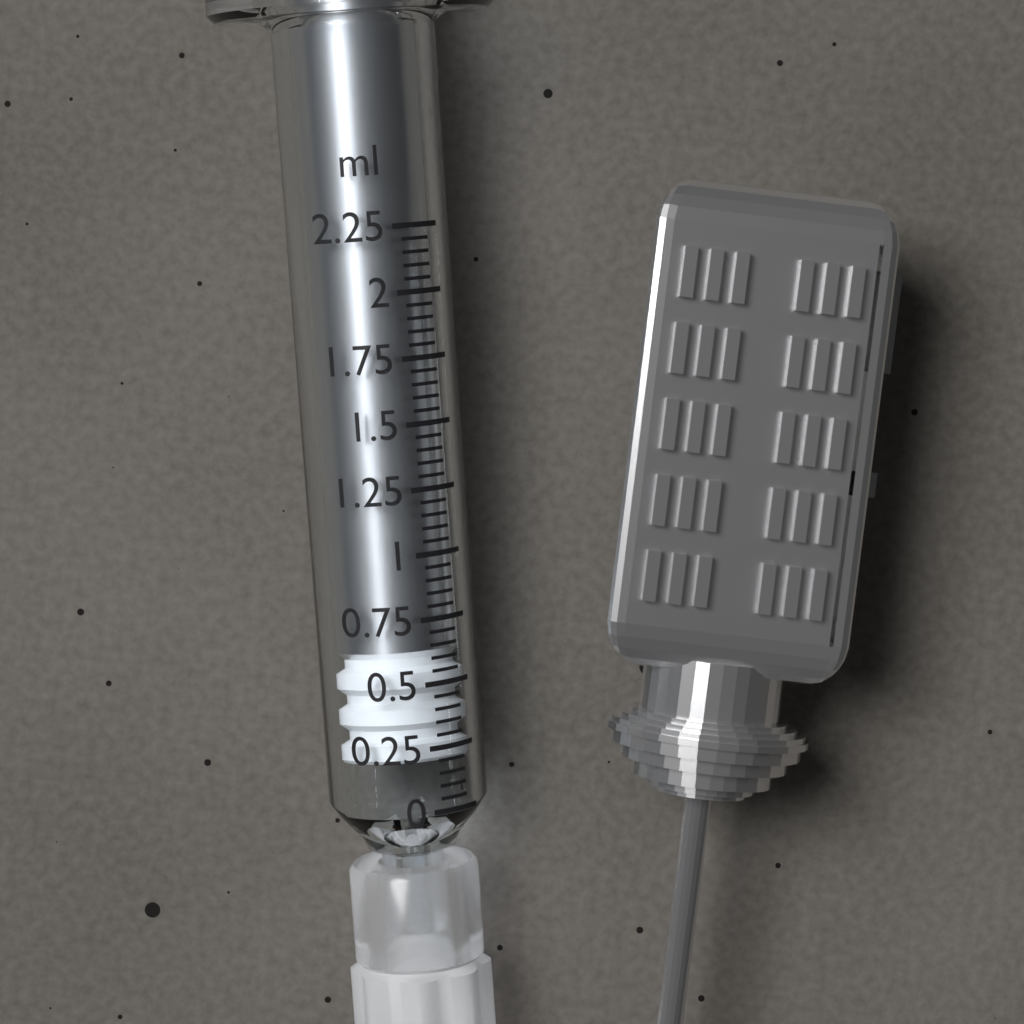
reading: 0.20 ml
